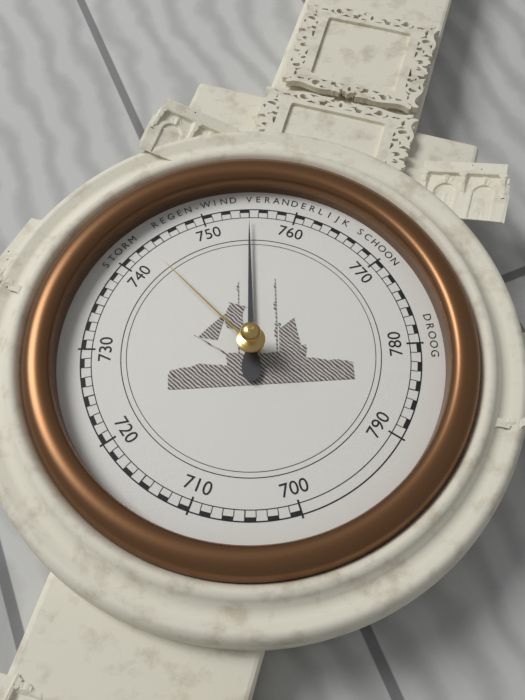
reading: 755 mmHg
